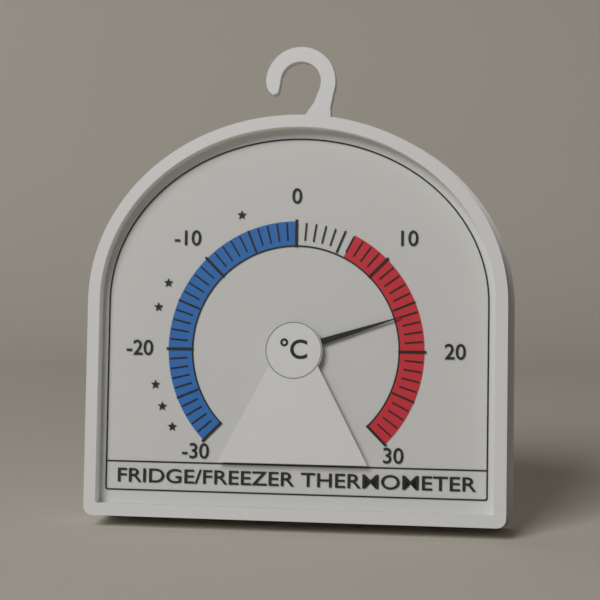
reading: 16 °C
